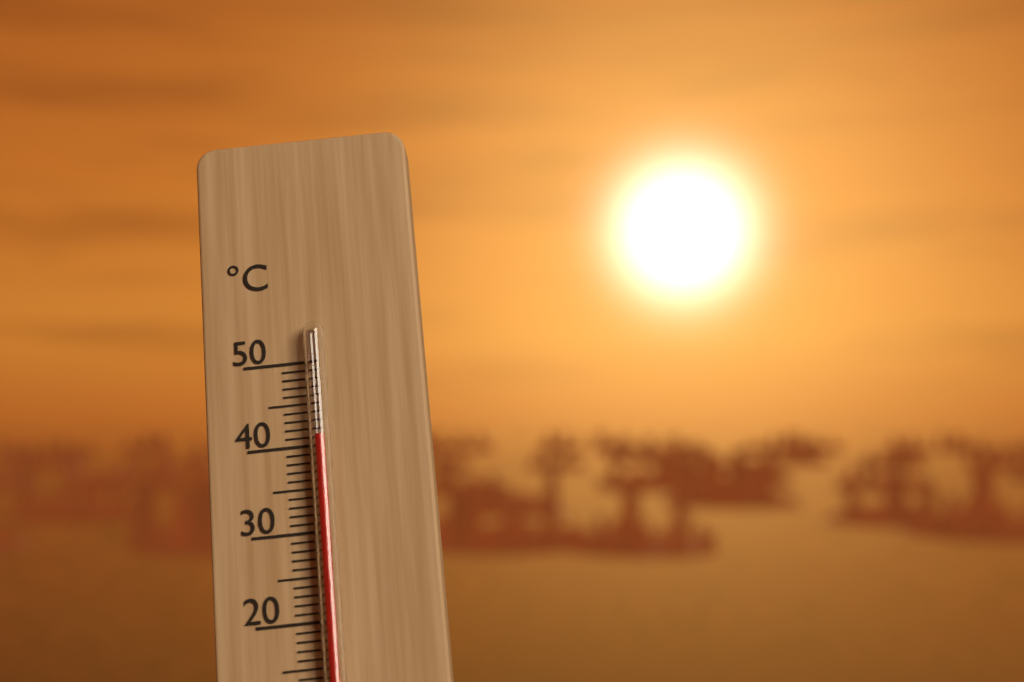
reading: 41 °C
